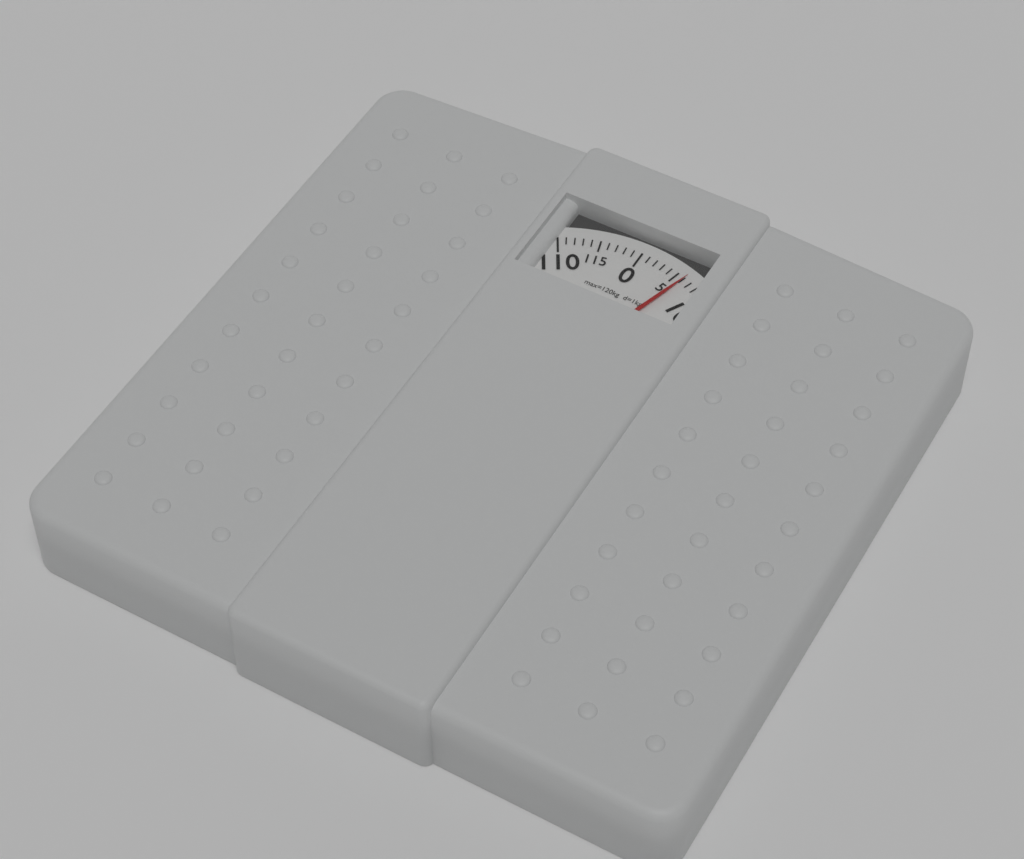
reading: 6 kg
